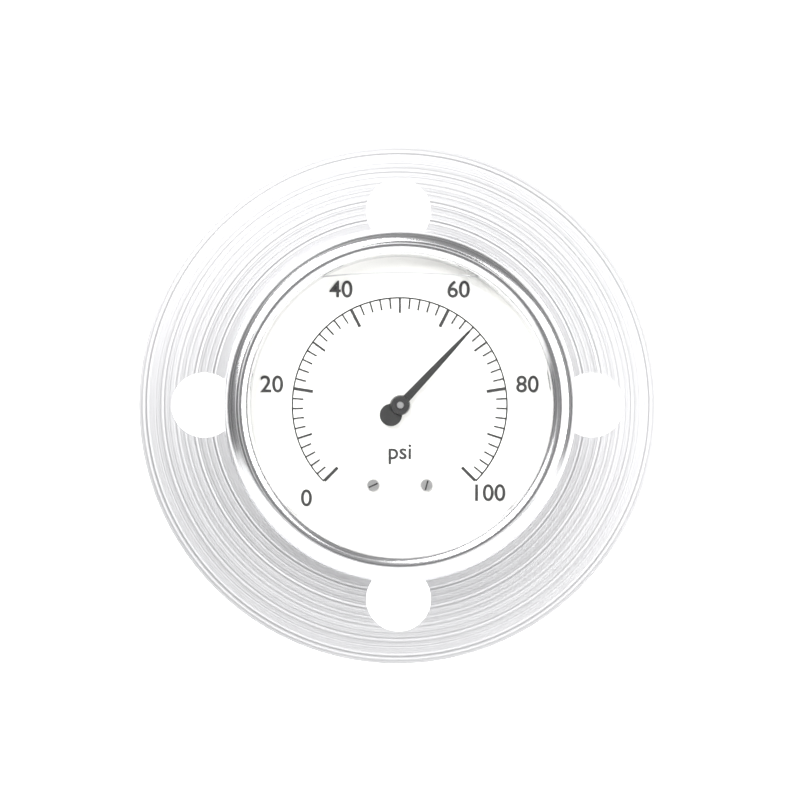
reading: 66 psi
